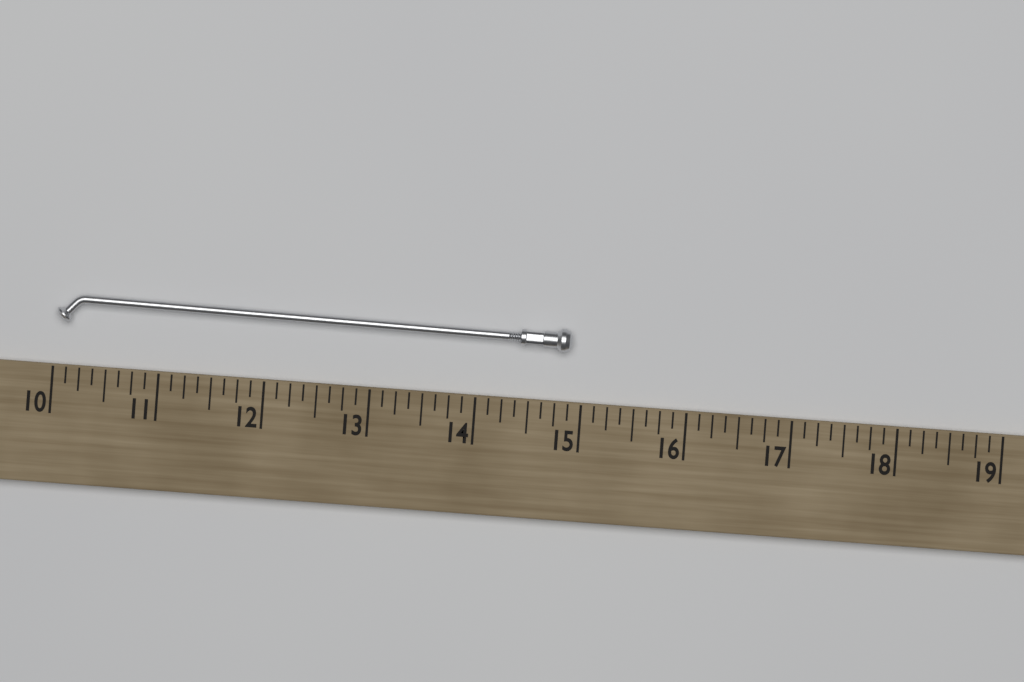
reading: 14.875 (no unit)
